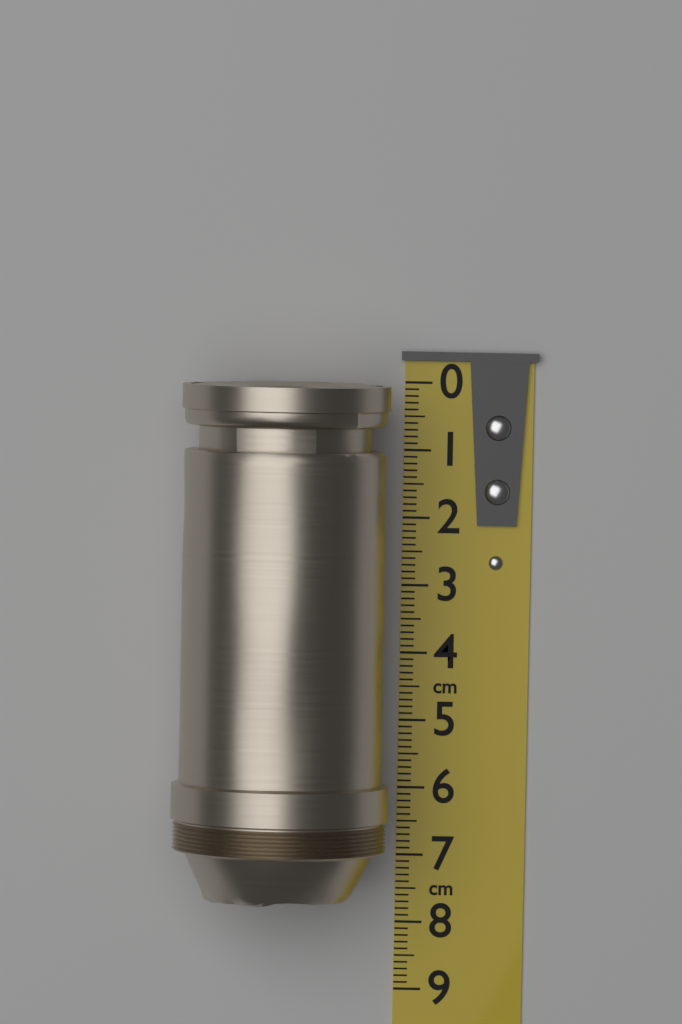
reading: 7.6 cm
